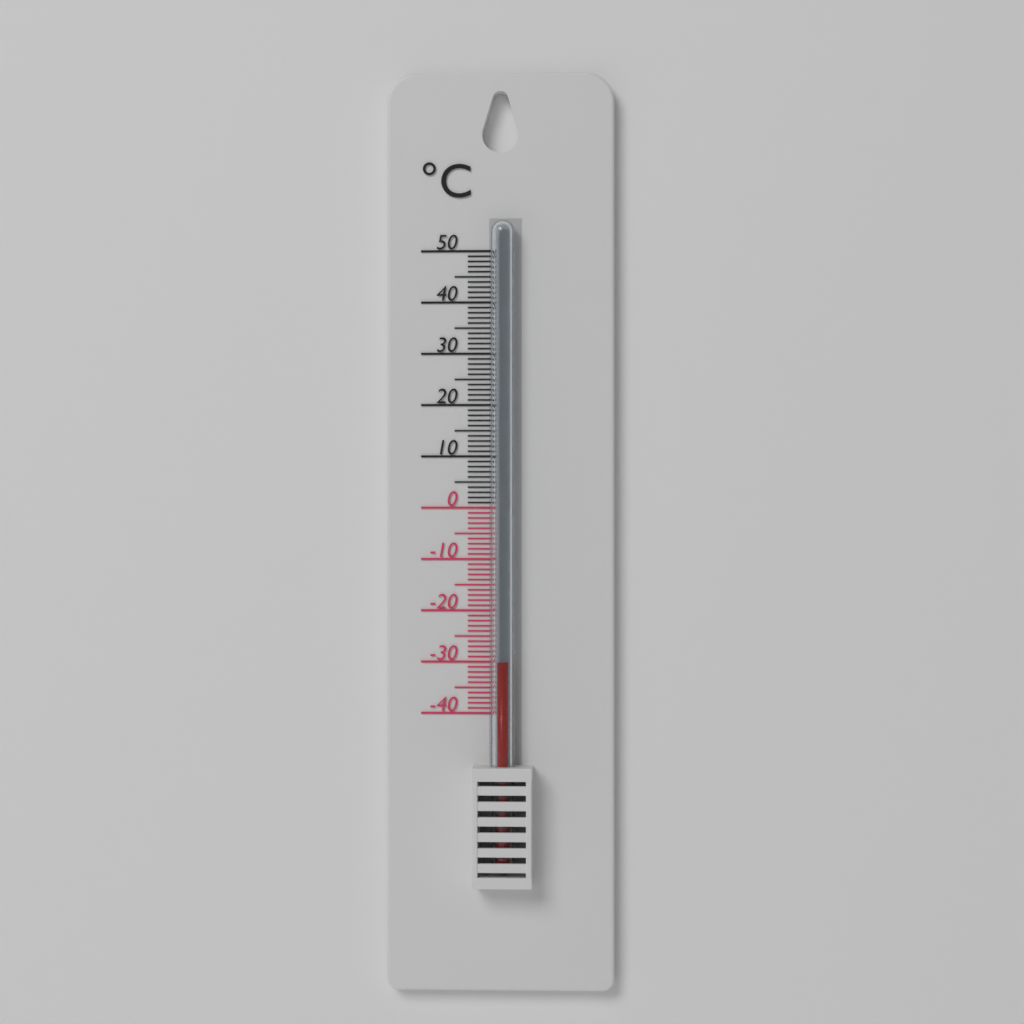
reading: -30 °C
